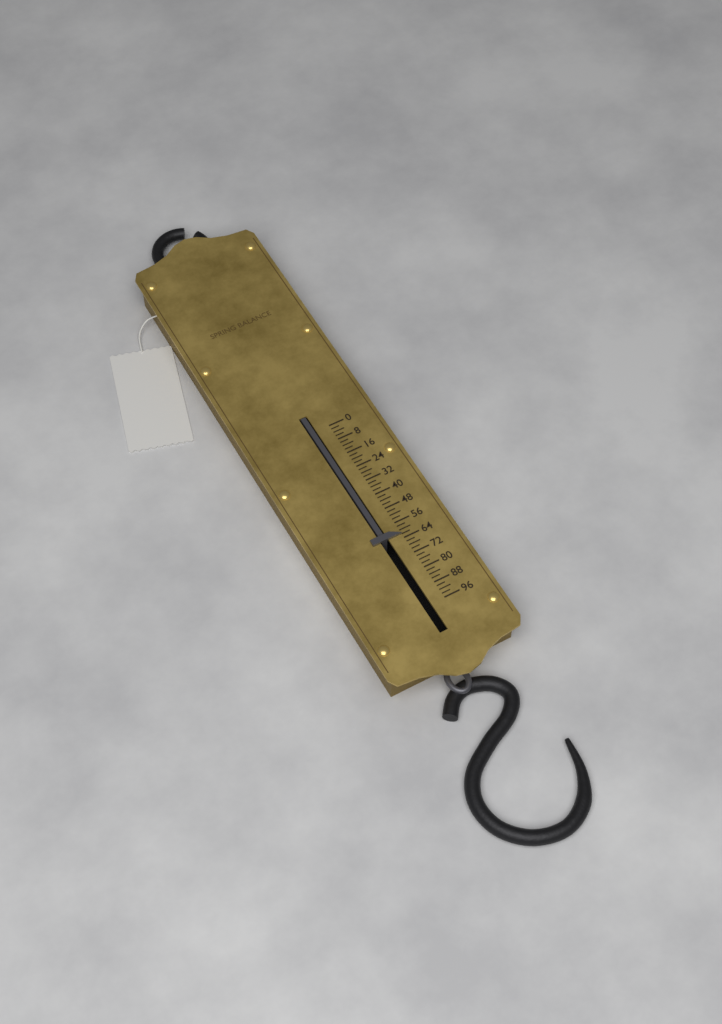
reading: 62 (no unit)
